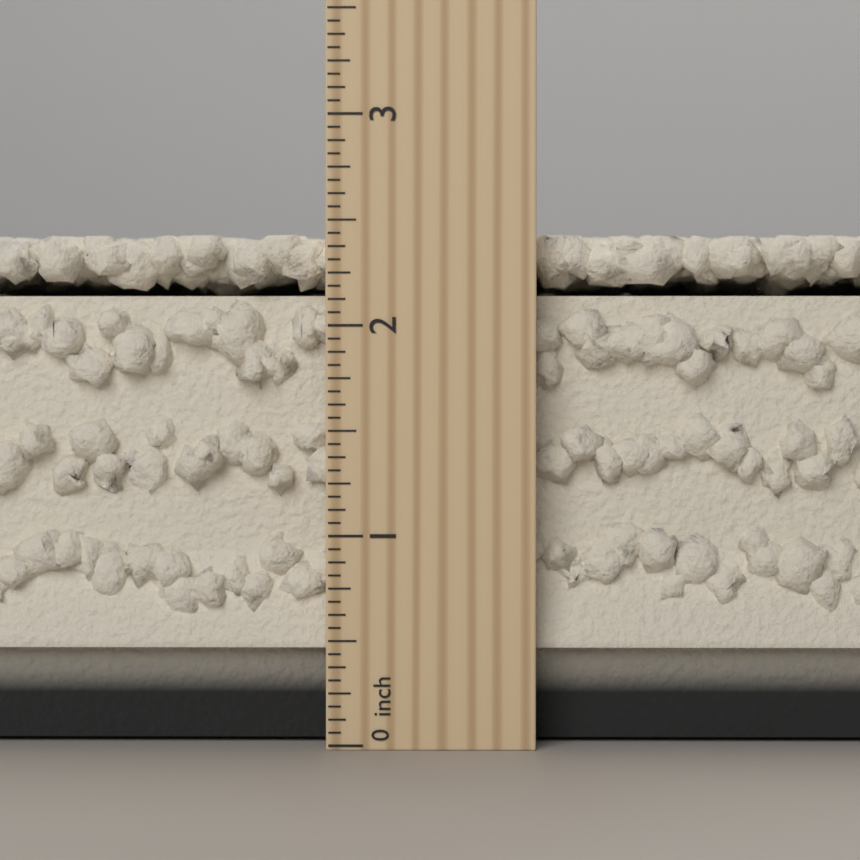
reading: 2.4375 inch
